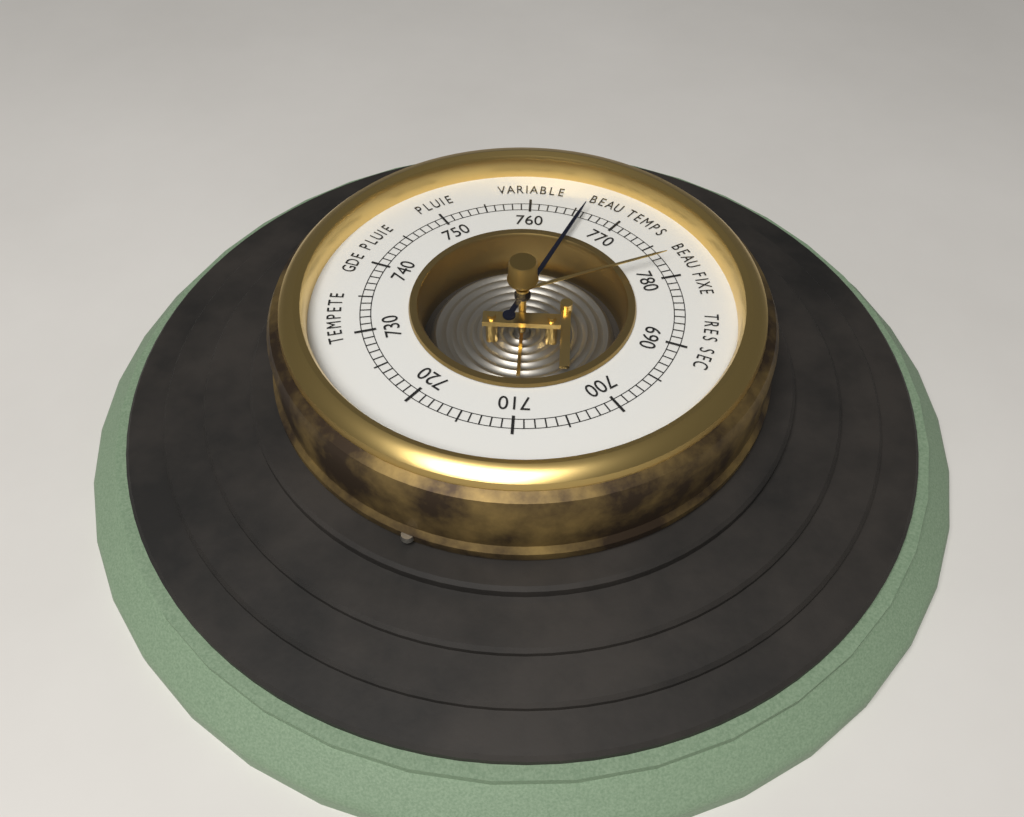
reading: 766 (no unit)
